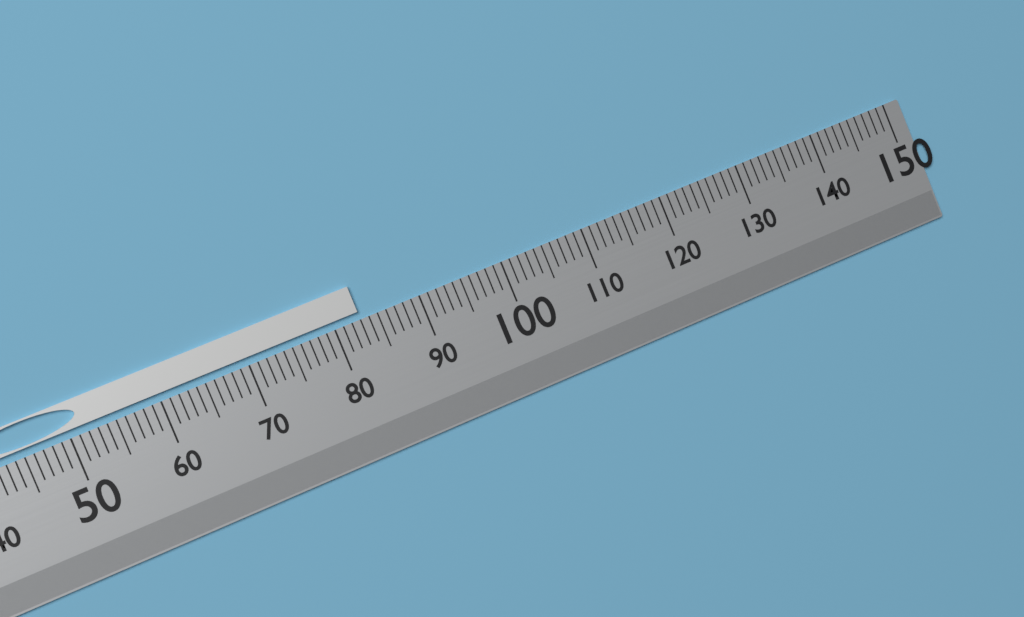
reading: 83 (no unit)
